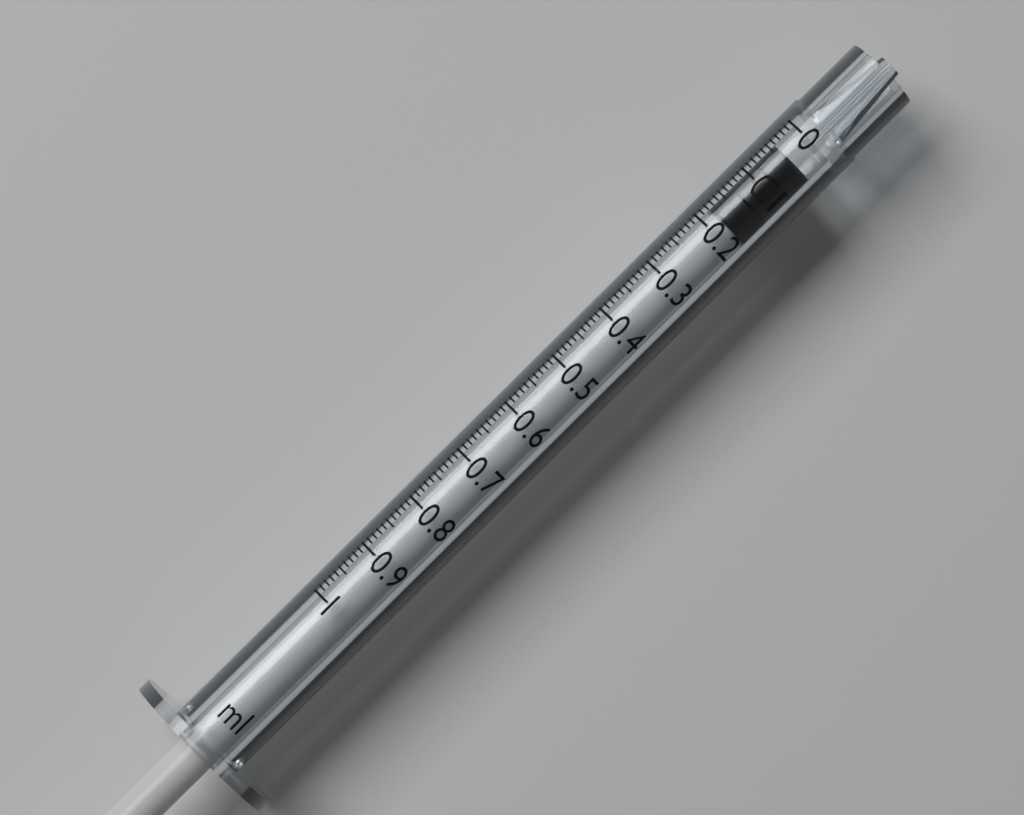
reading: 0.04 ml
